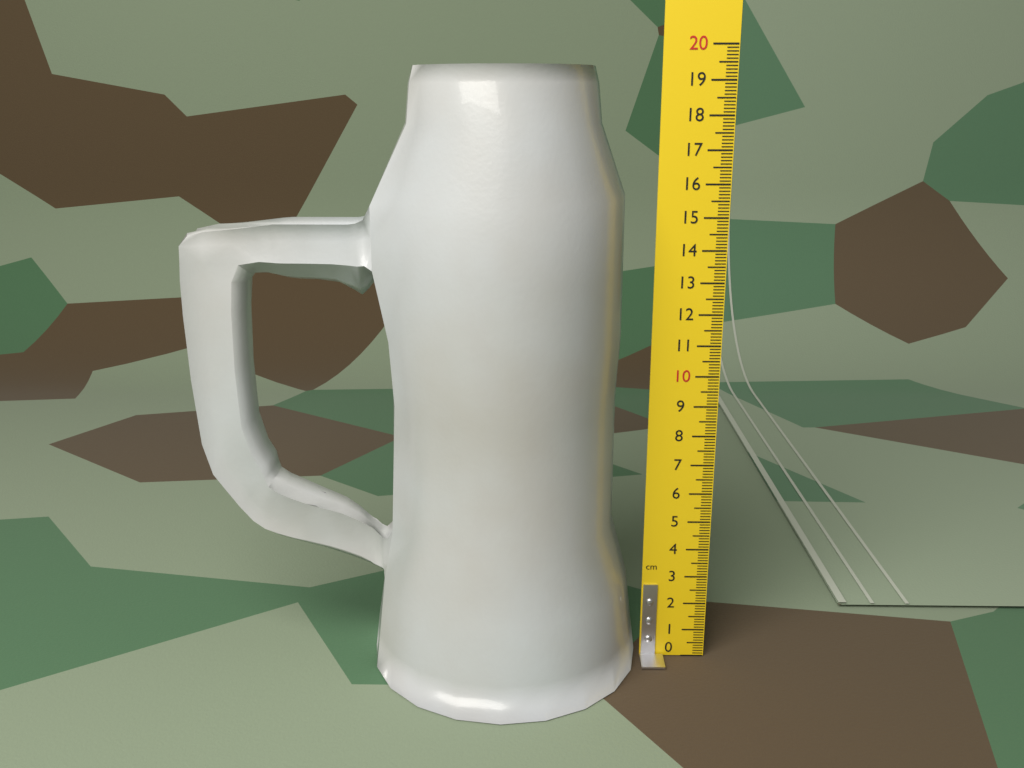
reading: 19.4 cm
